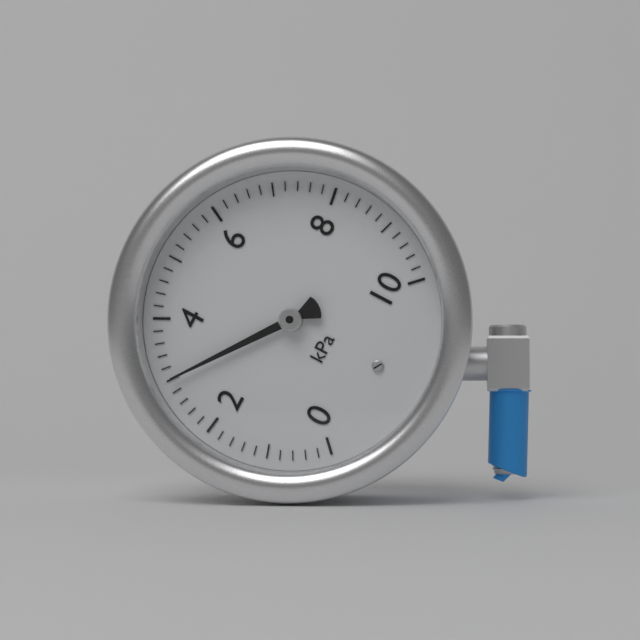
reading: 3.0 kPa
